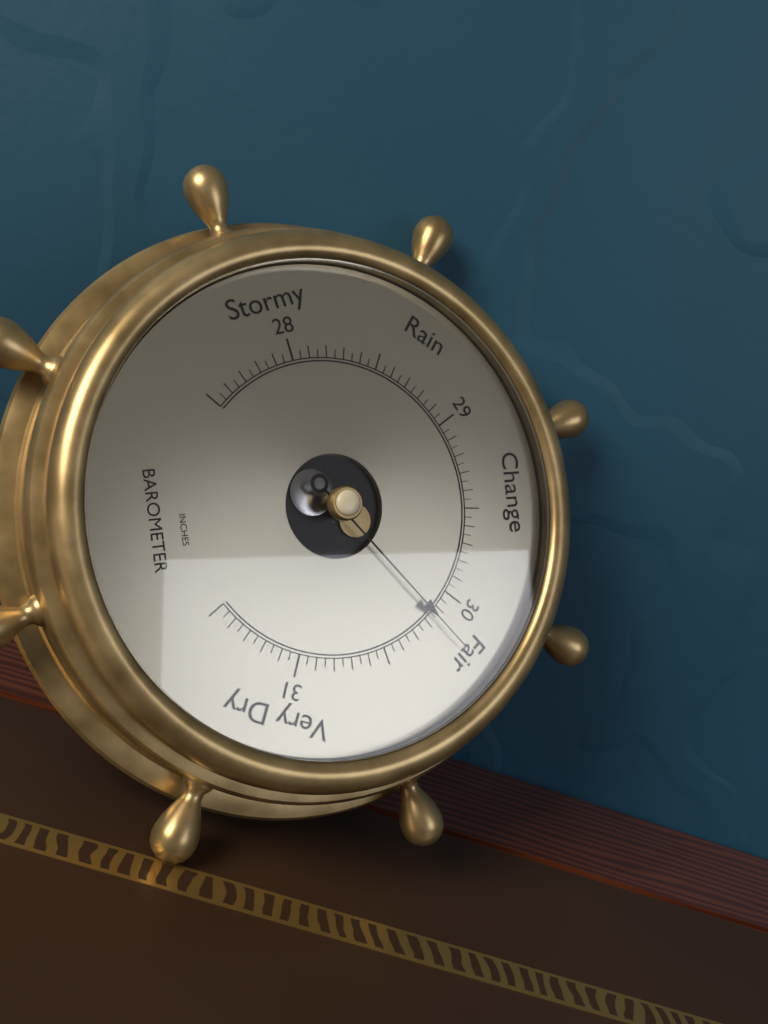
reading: 30.15 inHg
